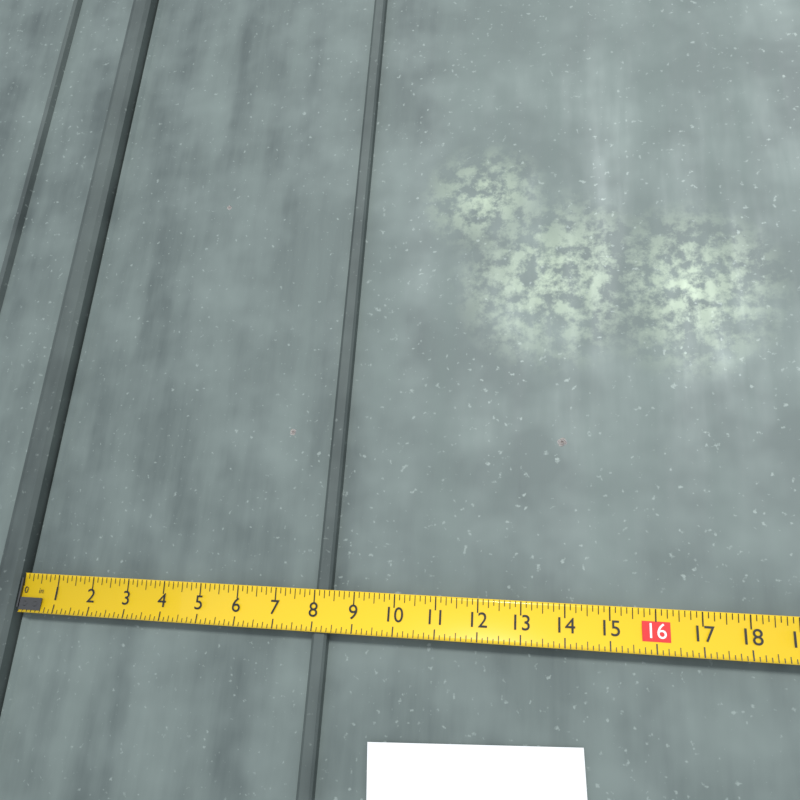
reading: 8.375 in
